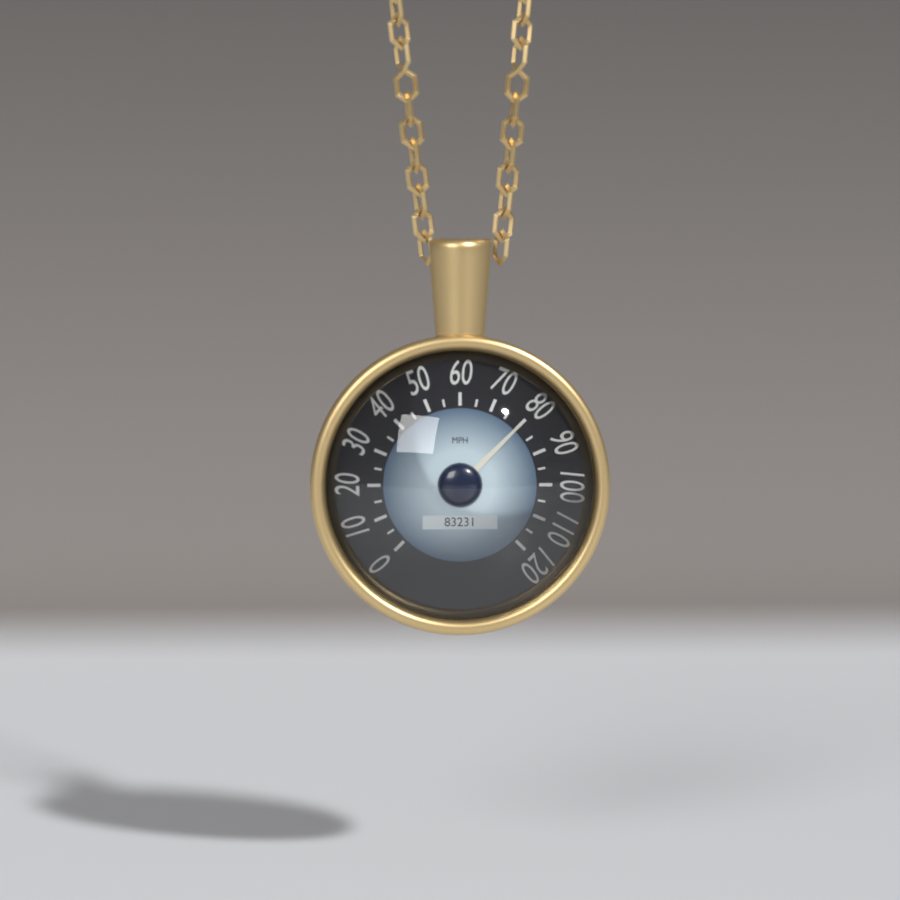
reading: 80 mph
